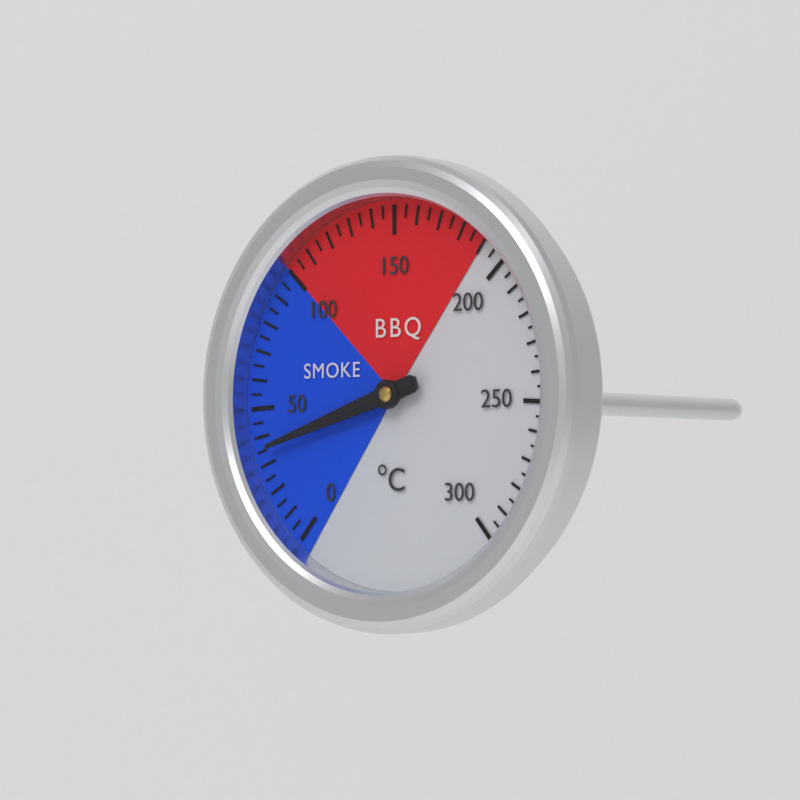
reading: 35 °C
